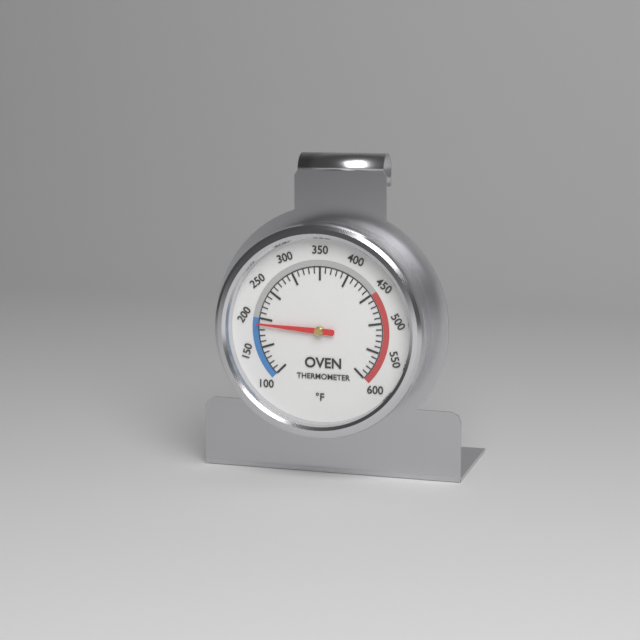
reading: 190 °F
